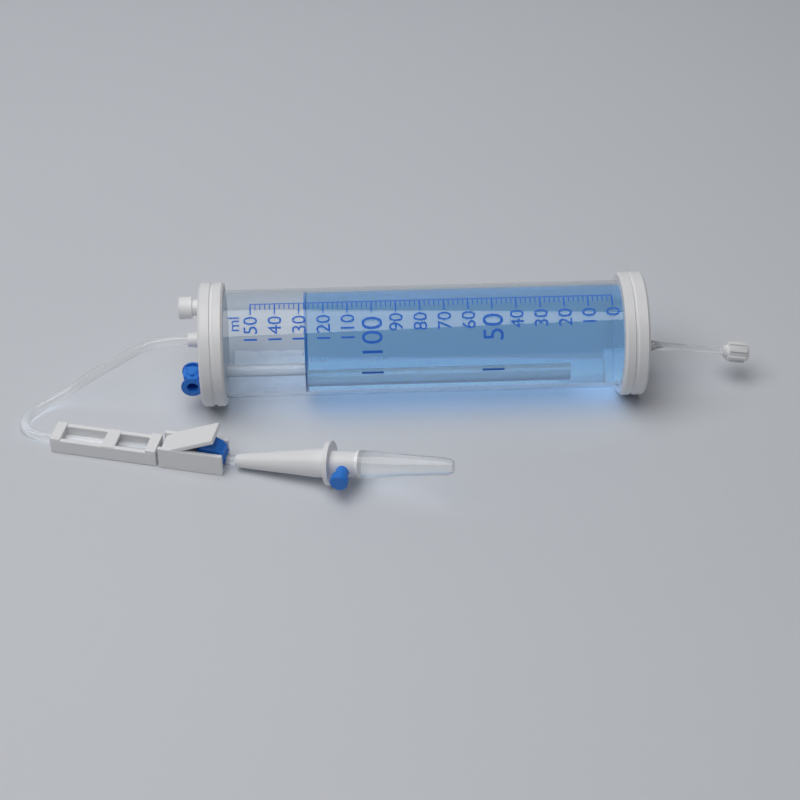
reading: 128 ml
